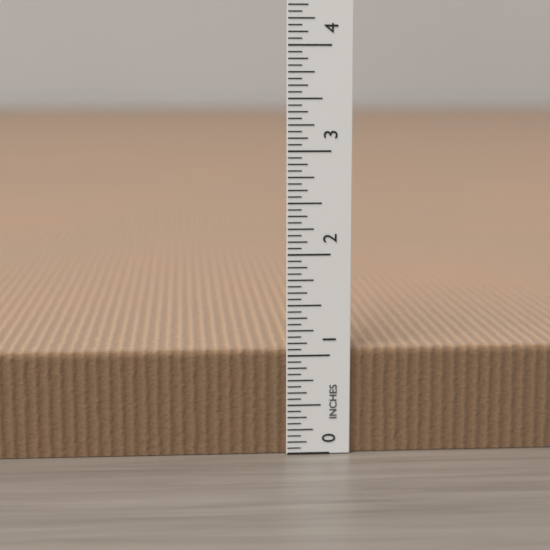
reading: 1.0625 in
